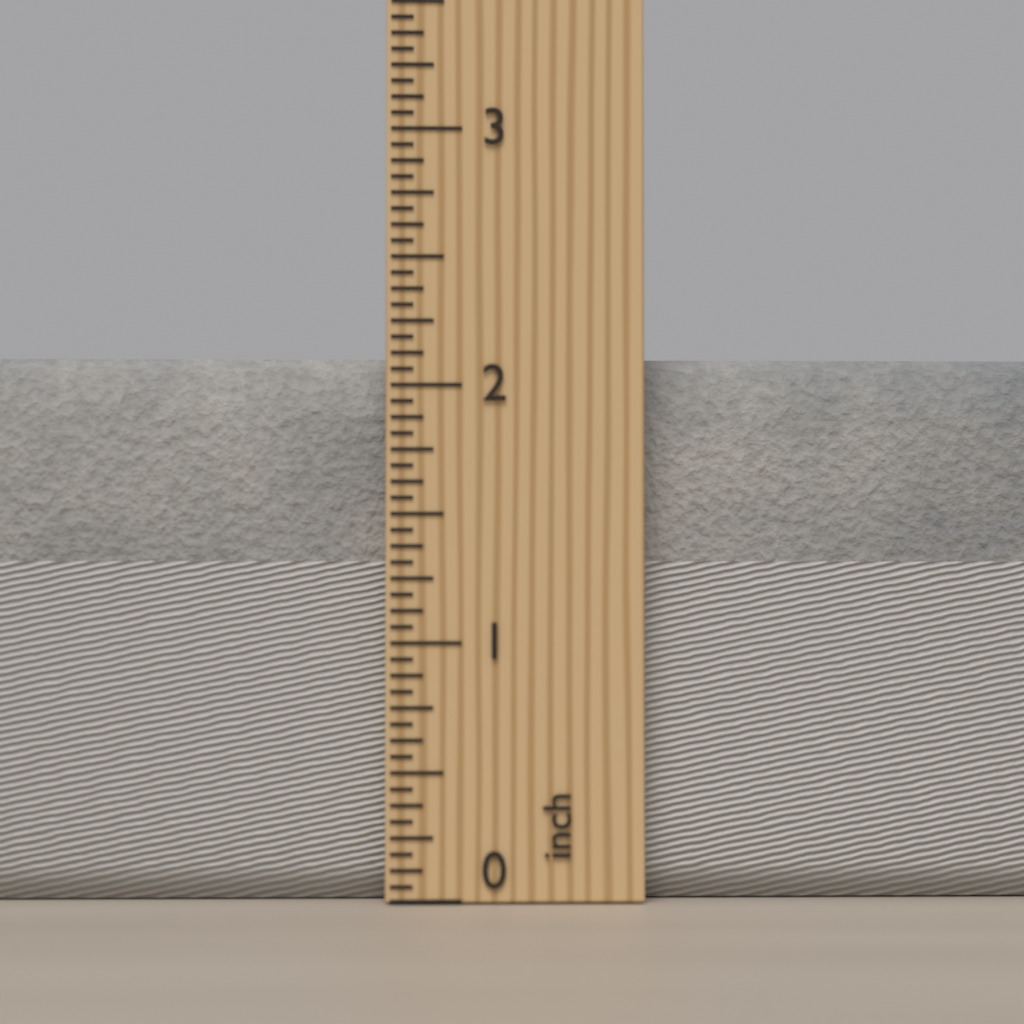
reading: 2.1250 inch
